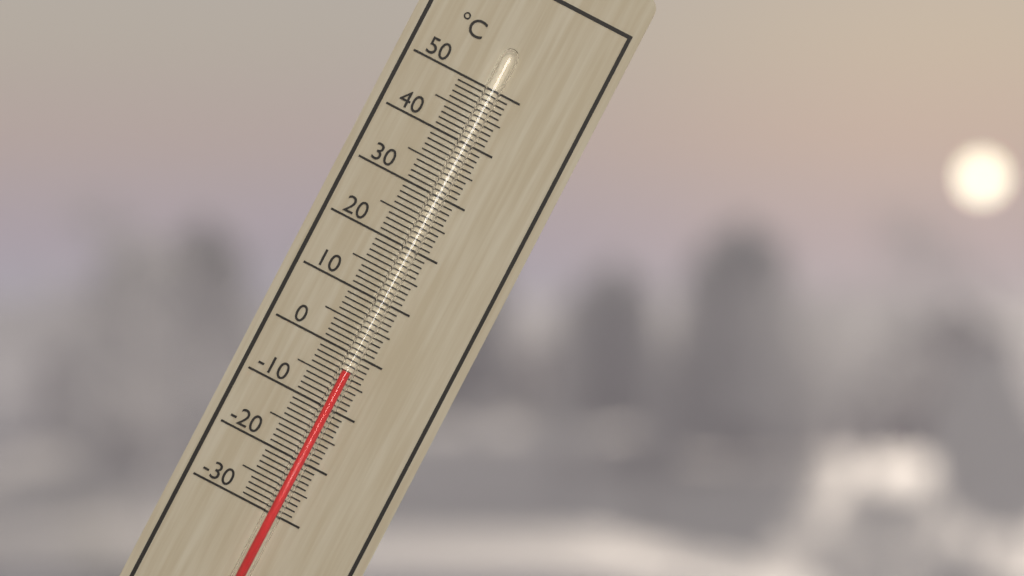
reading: -3 °C
